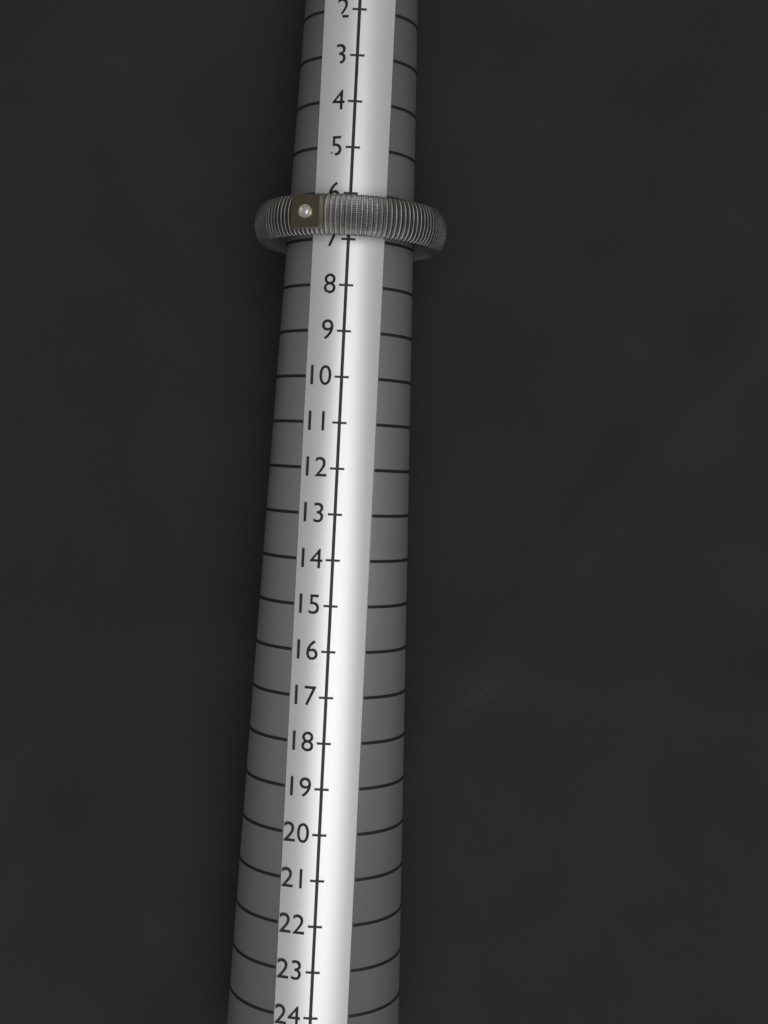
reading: 7 (no unit)
